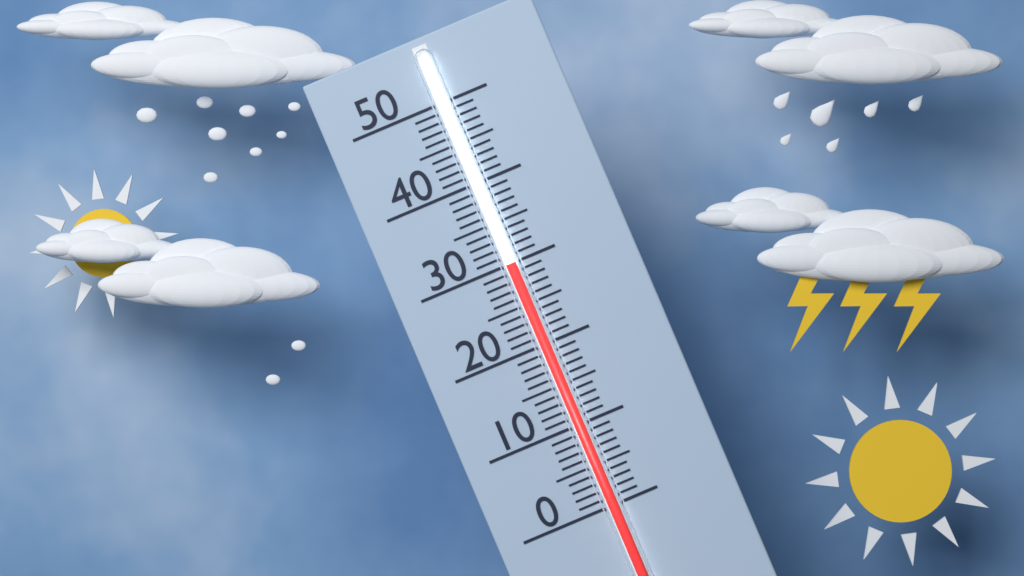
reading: 30 (no unit)
